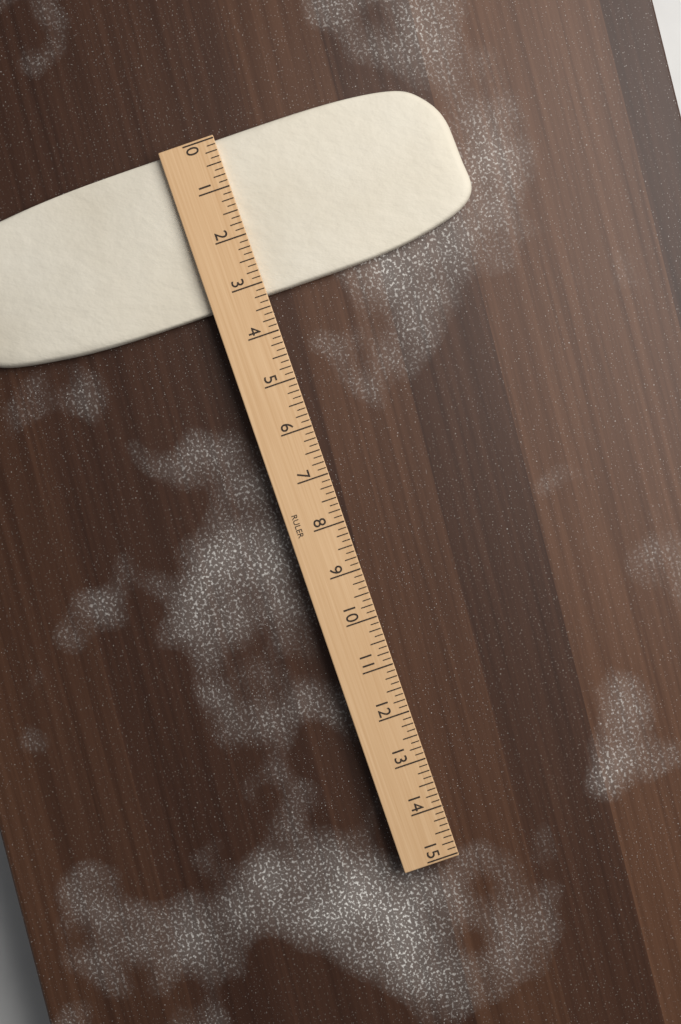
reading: 3.250 (no unit)
